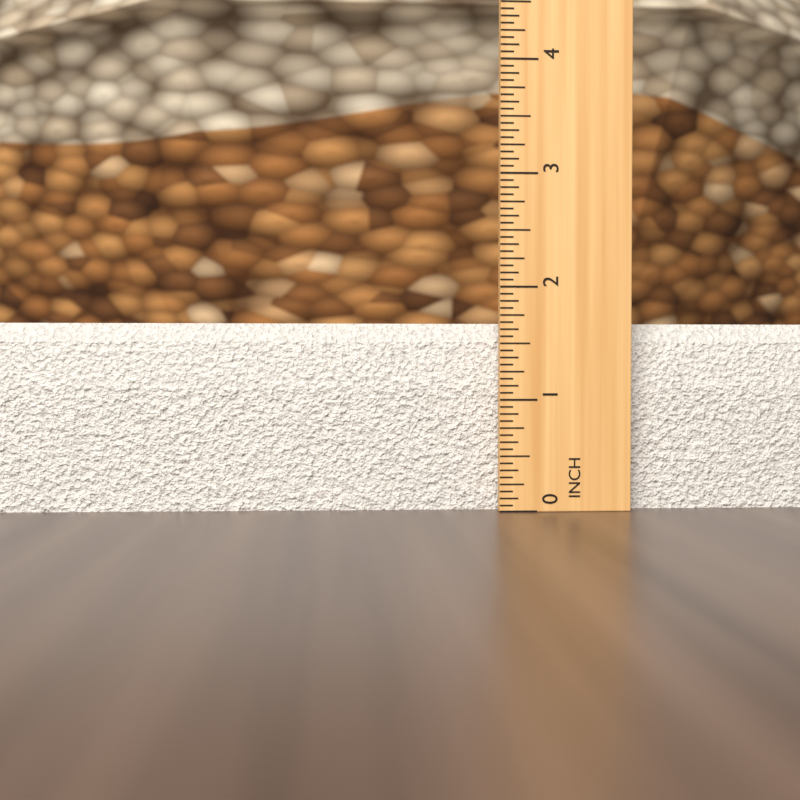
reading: 1.6875 in
